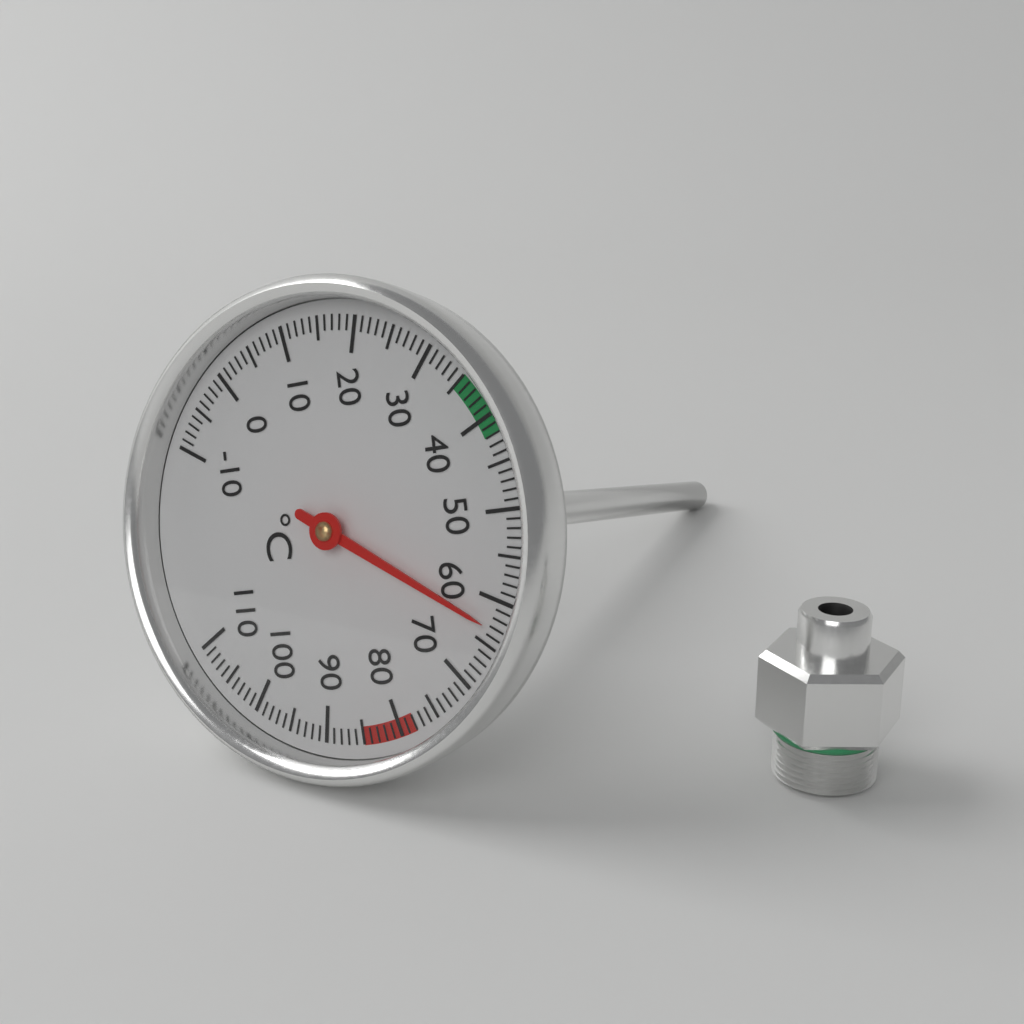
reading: 63 °C
